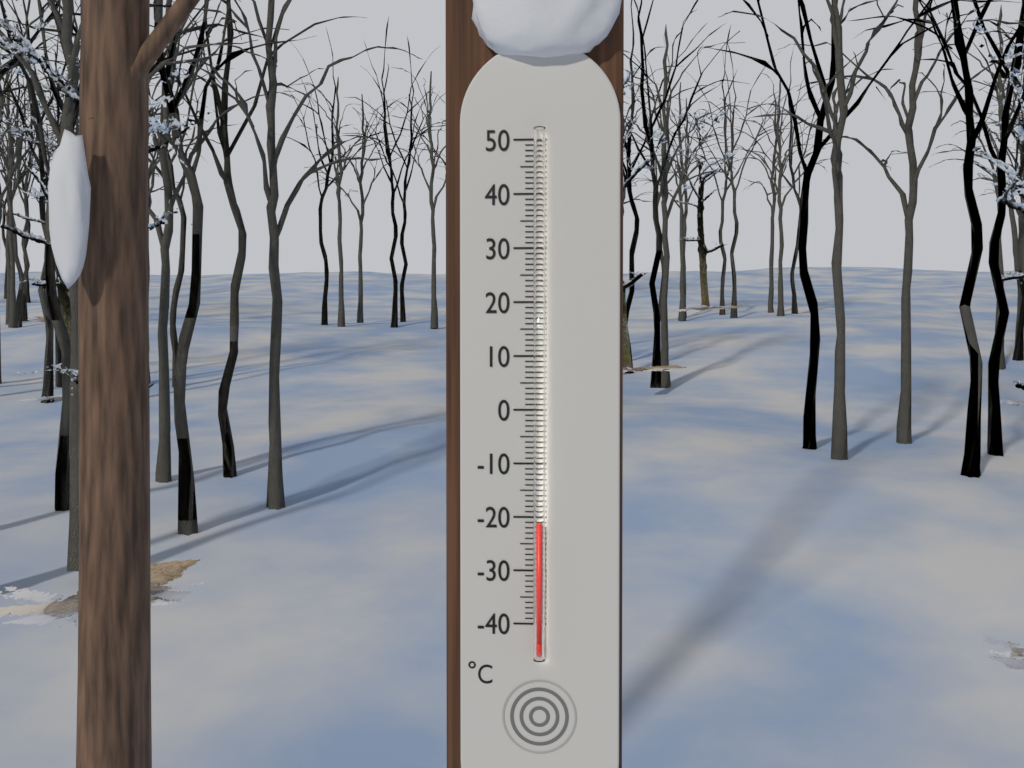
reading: -21 °C
